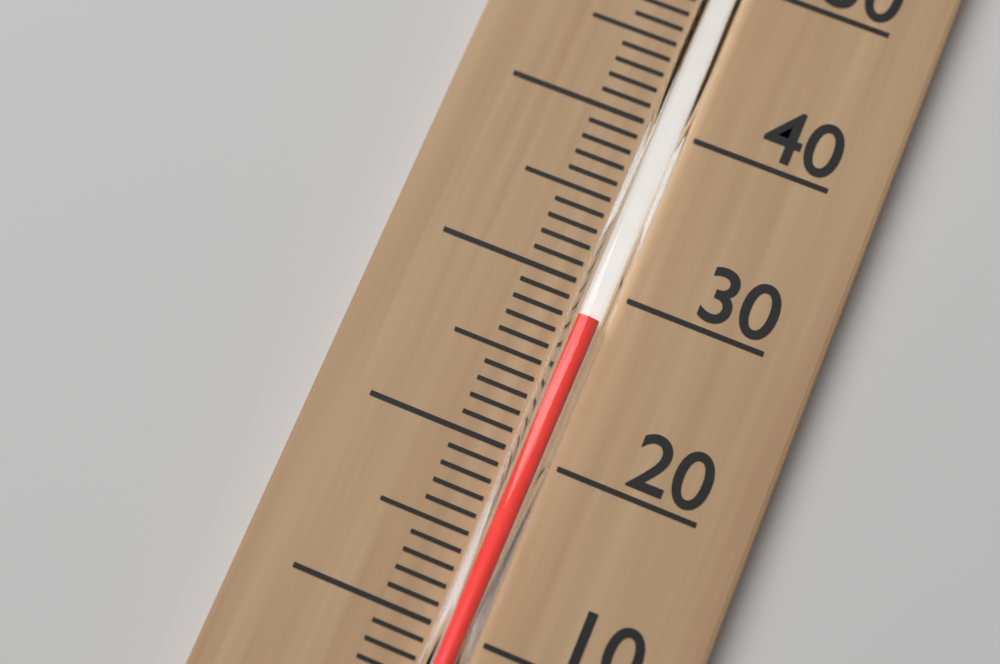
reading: 28 °C
